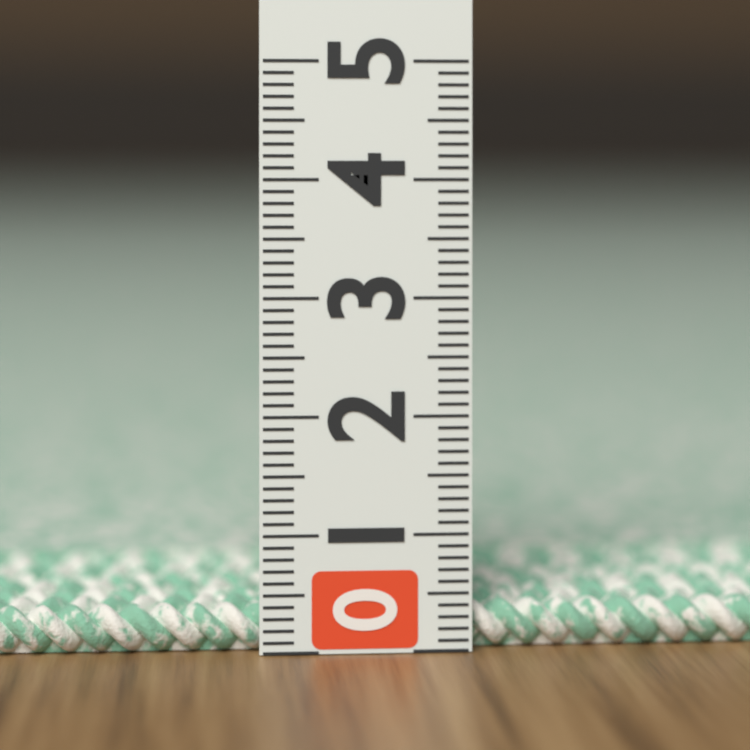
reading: 0.4 (no unit)
